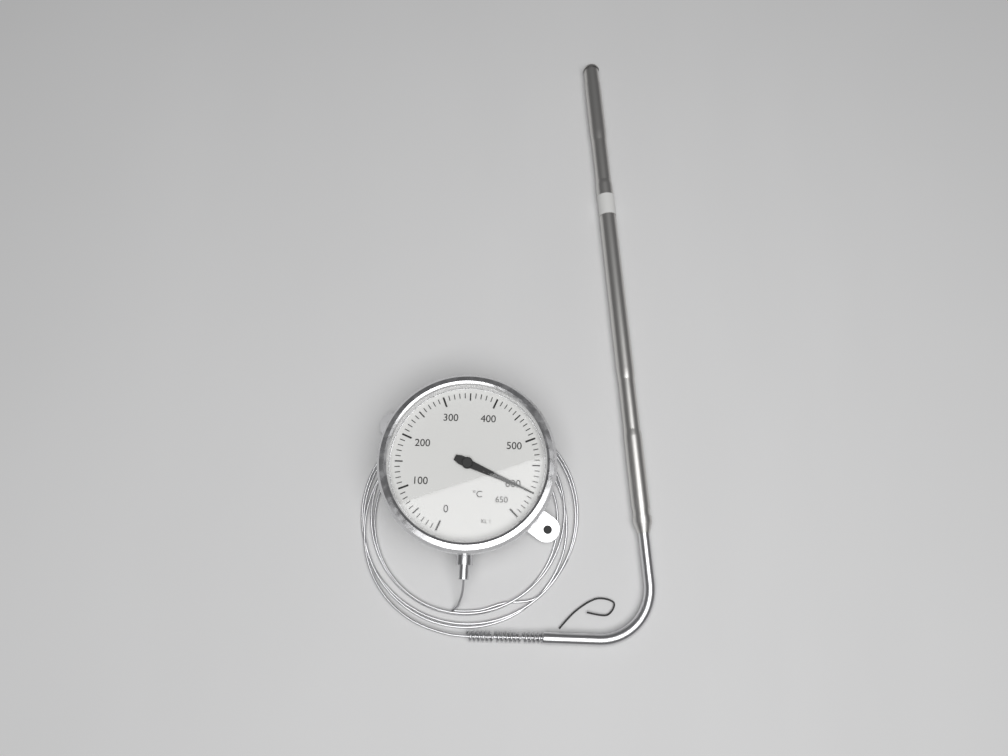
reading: 600 °C
